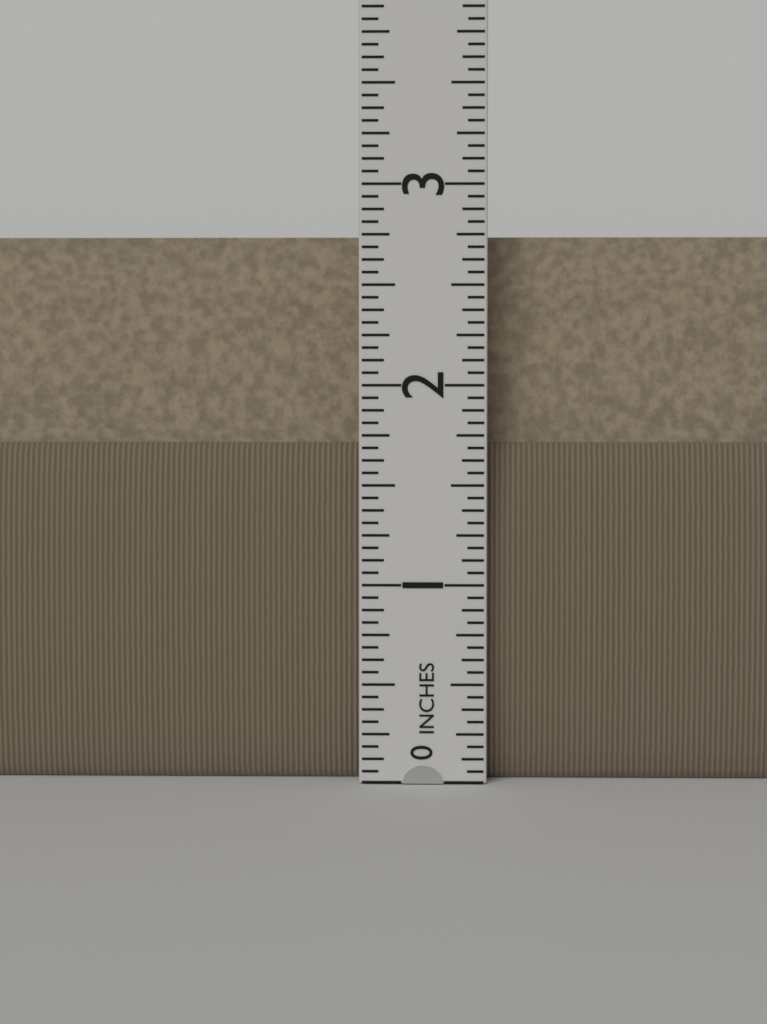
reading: 2.7500 in
